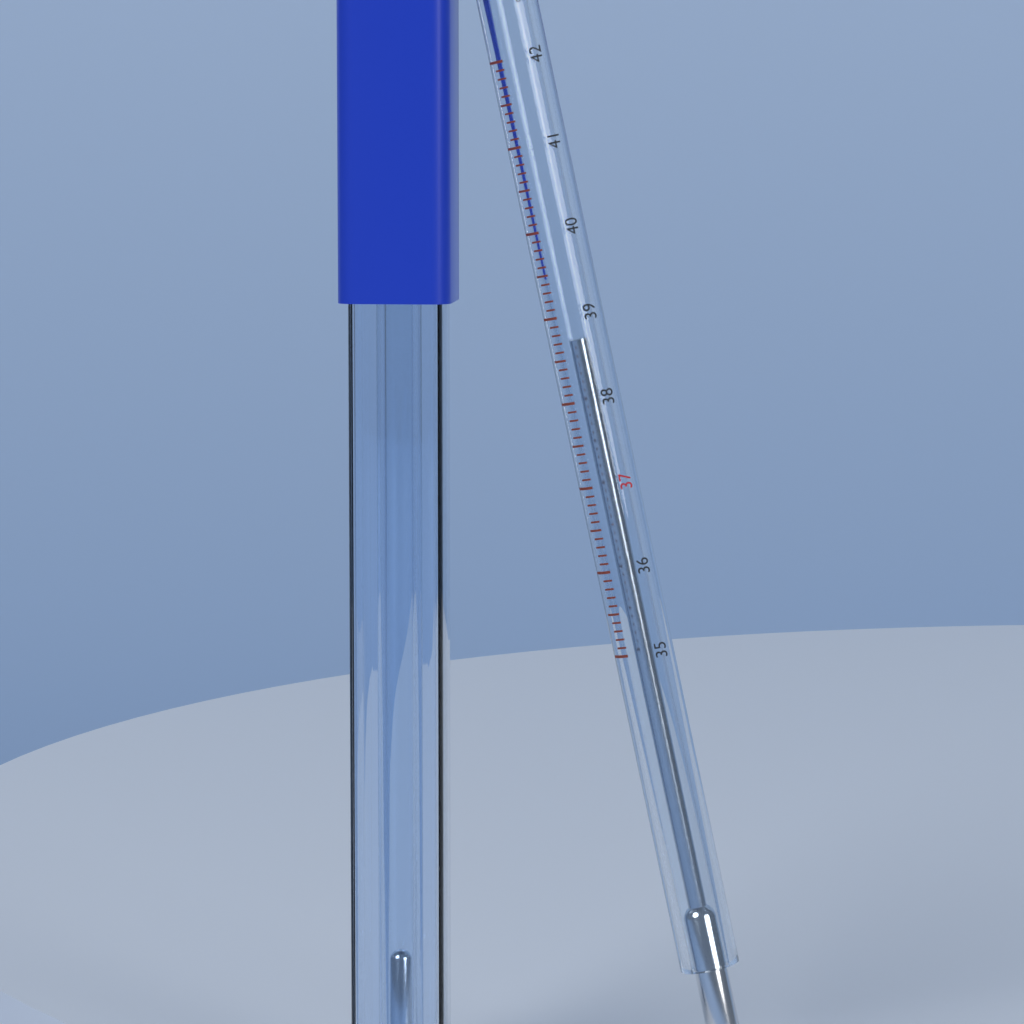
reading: 38.7 °C
